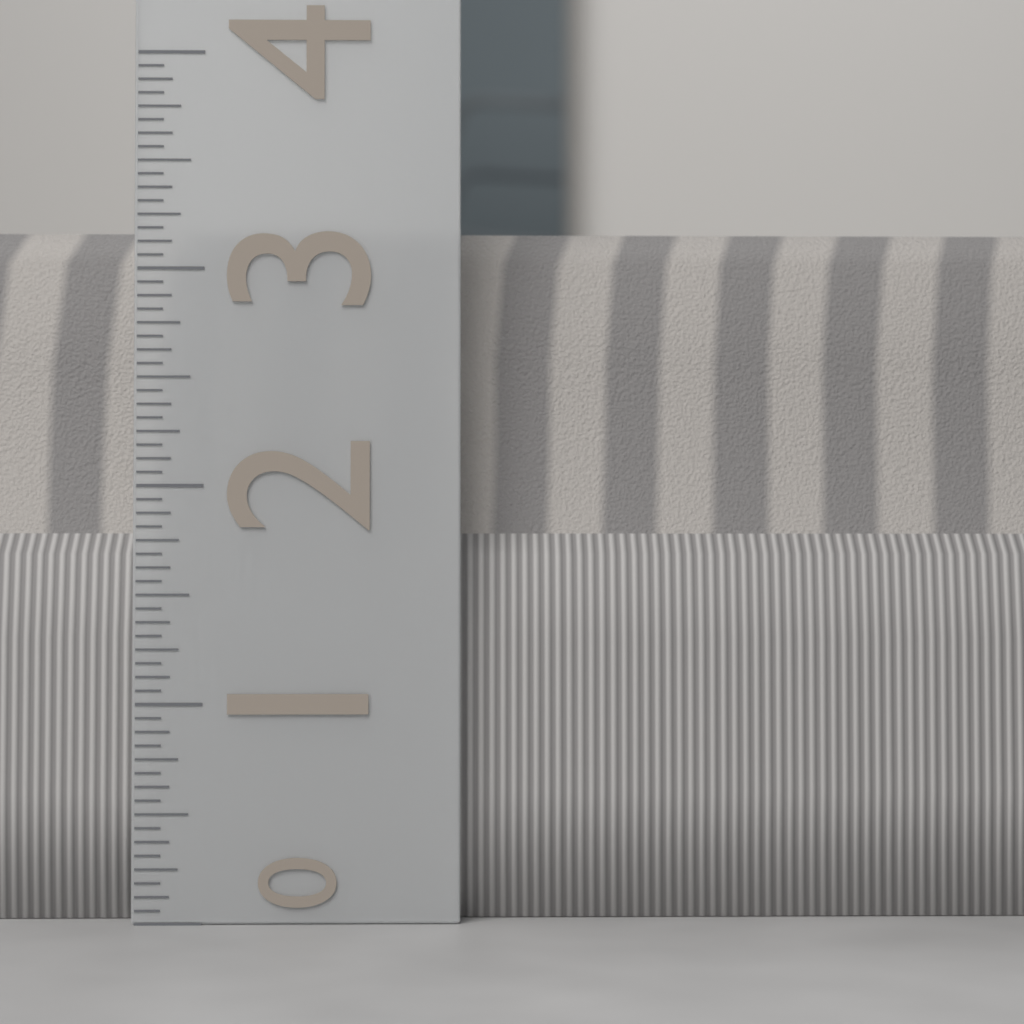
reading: 3.2500 (no unit)
